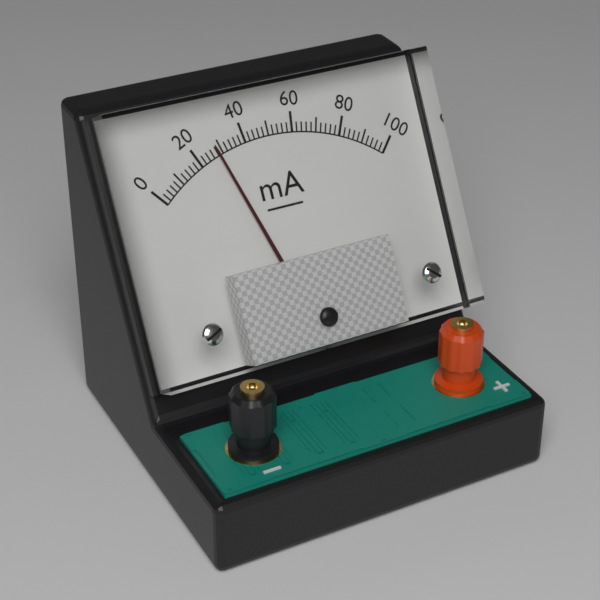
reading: 28 mA
